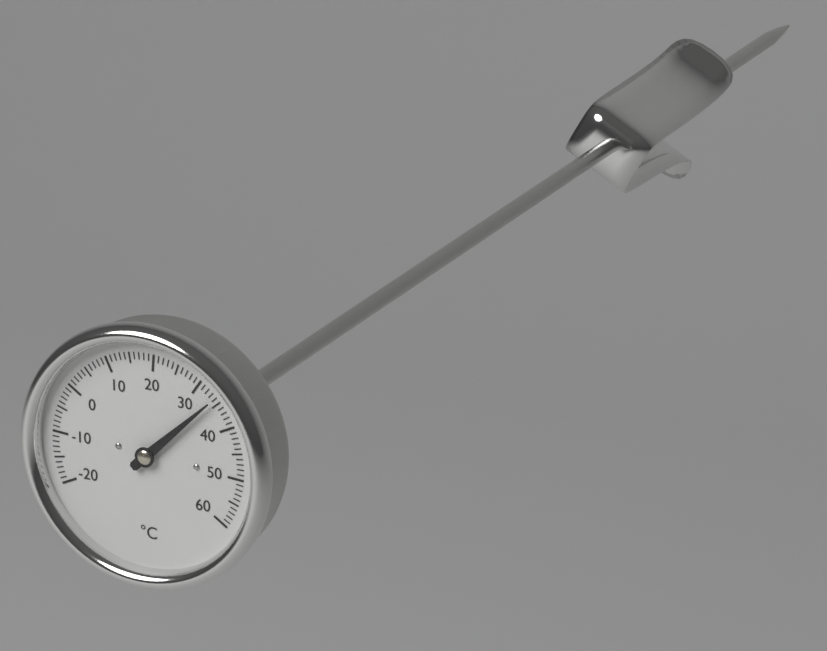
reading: 34 °C
